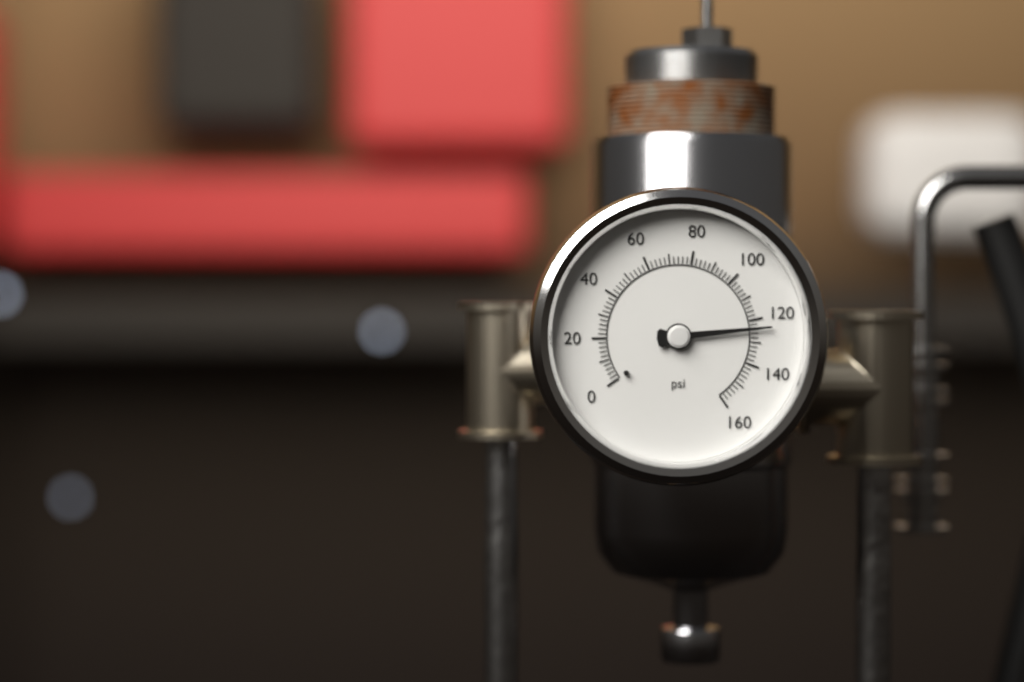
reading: 124 psi
